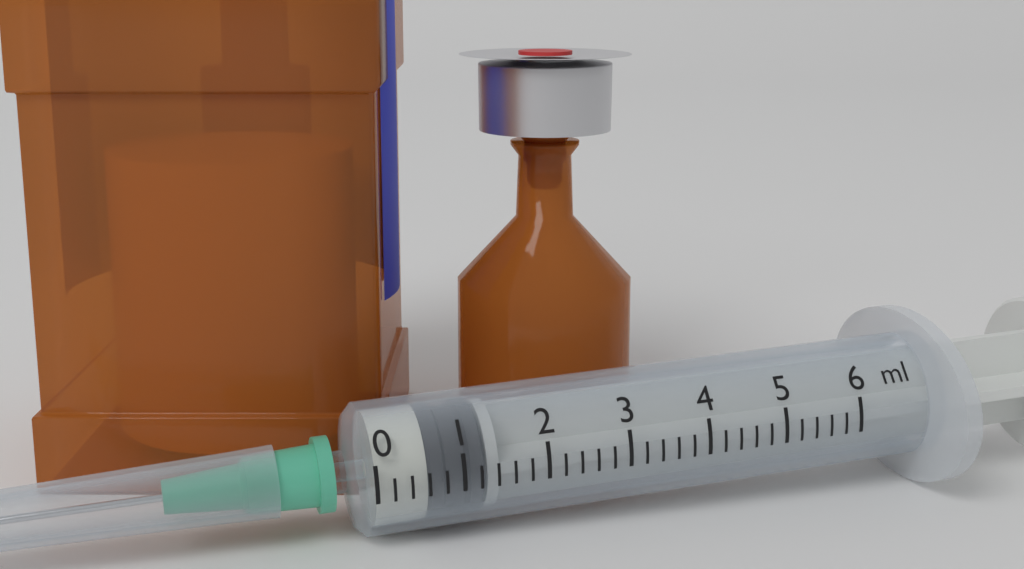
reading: 0.6 ml
